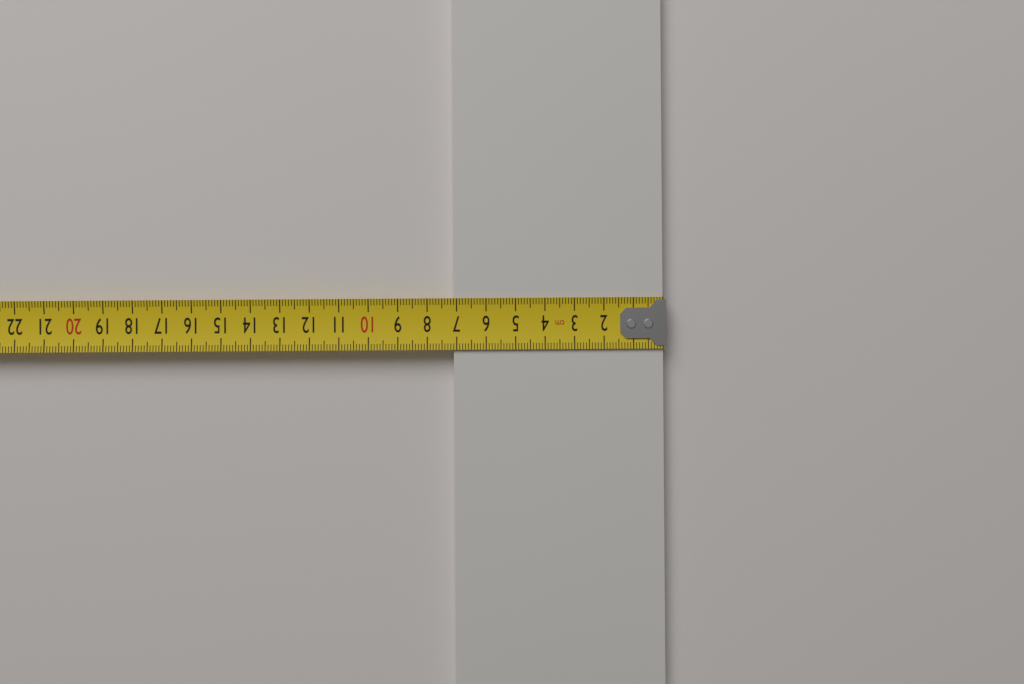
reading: 7.1 cm
